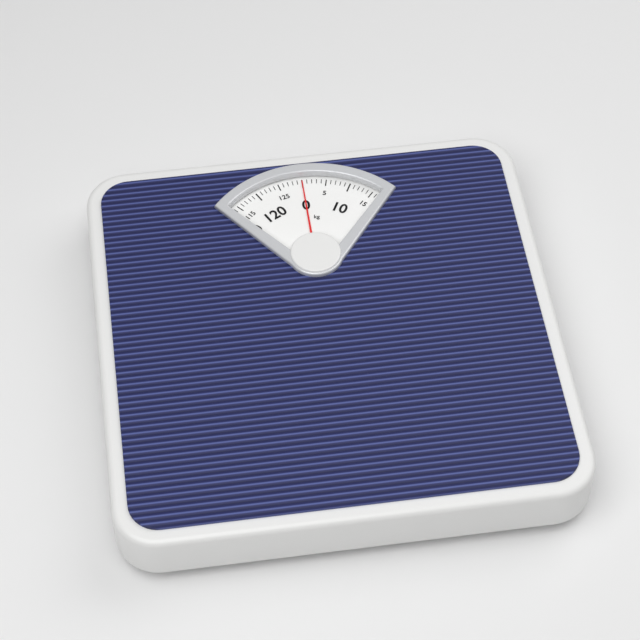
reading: 0 kg
